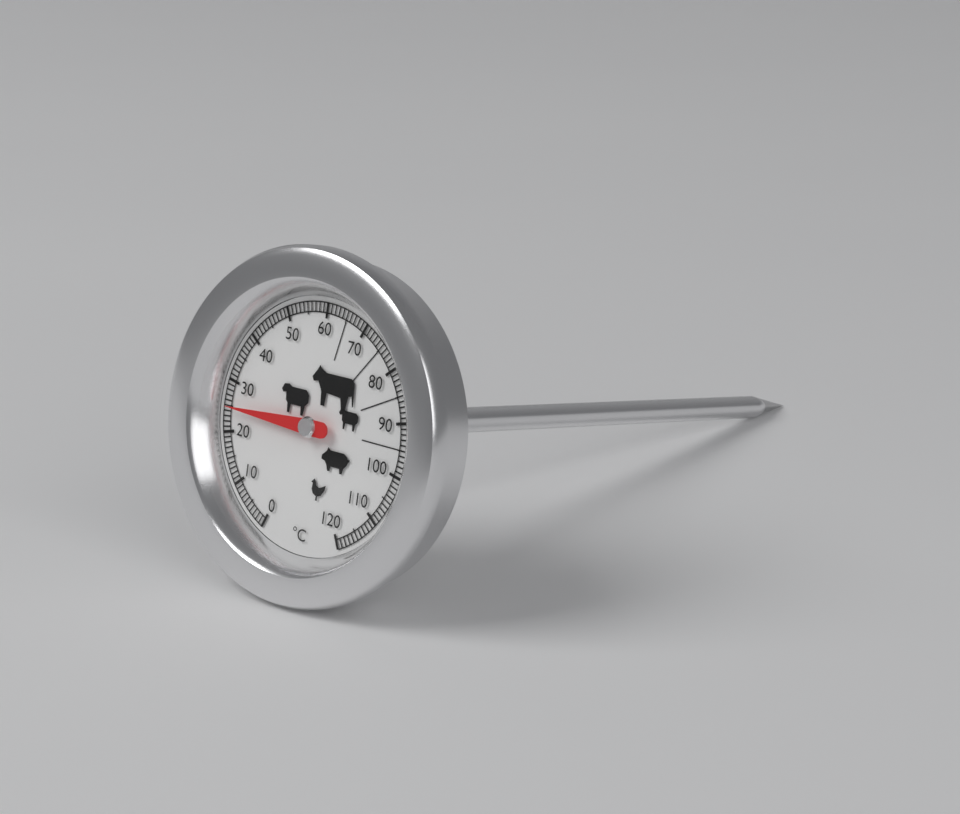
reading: 25 °C
